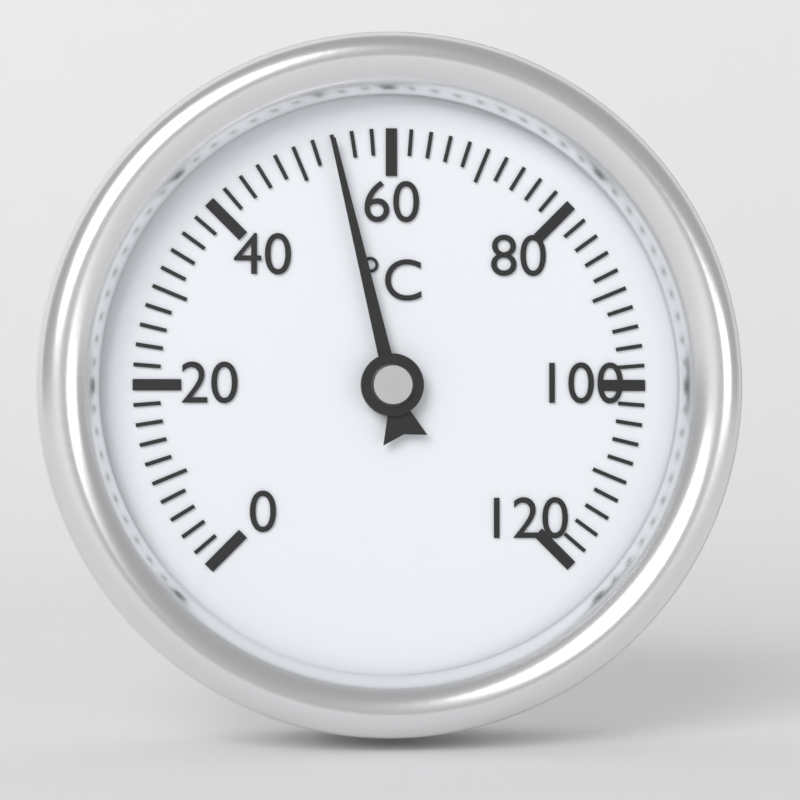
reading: 54 °C
